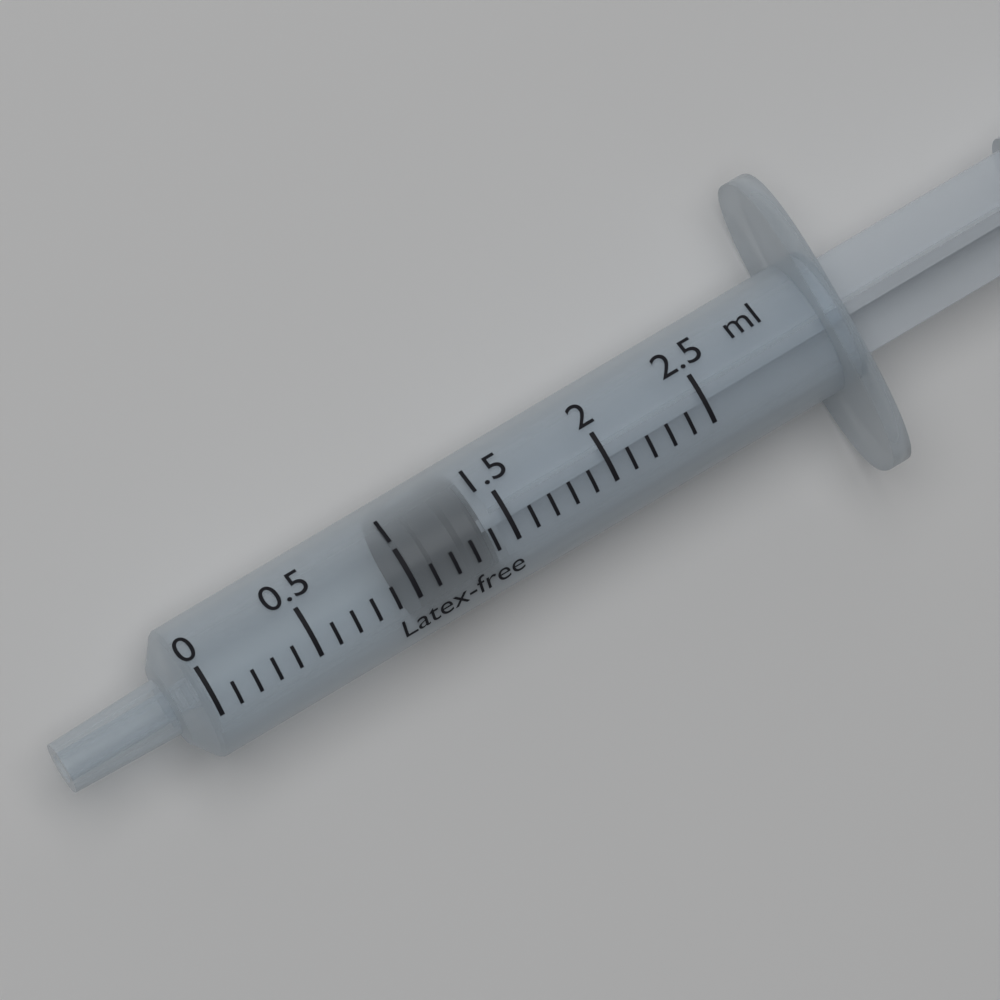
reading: 1.0 ml
